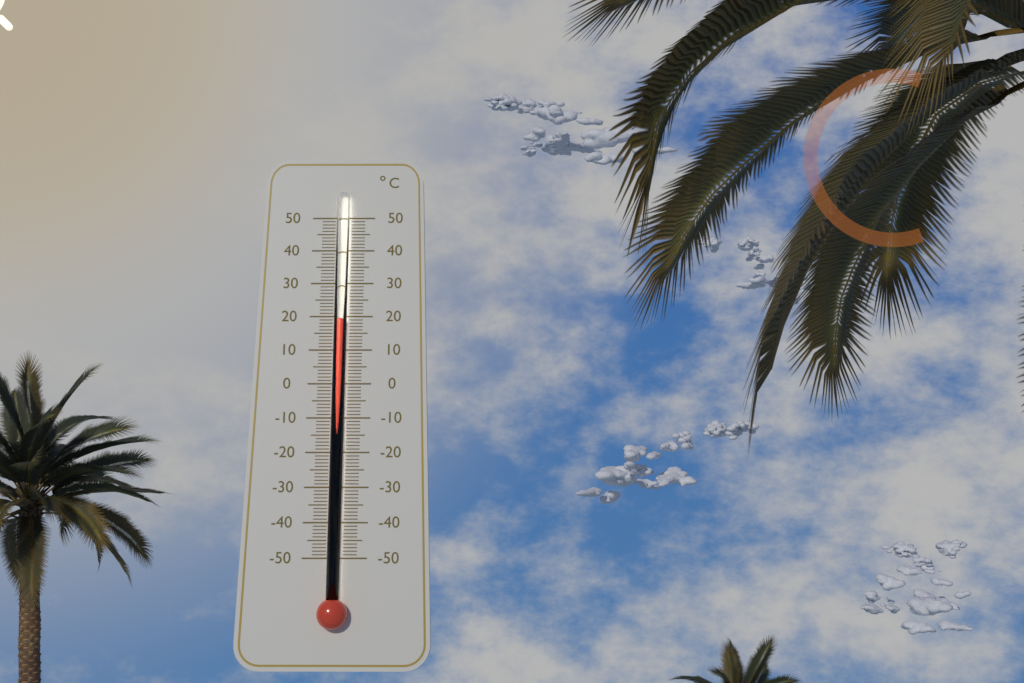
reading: 19 °C
